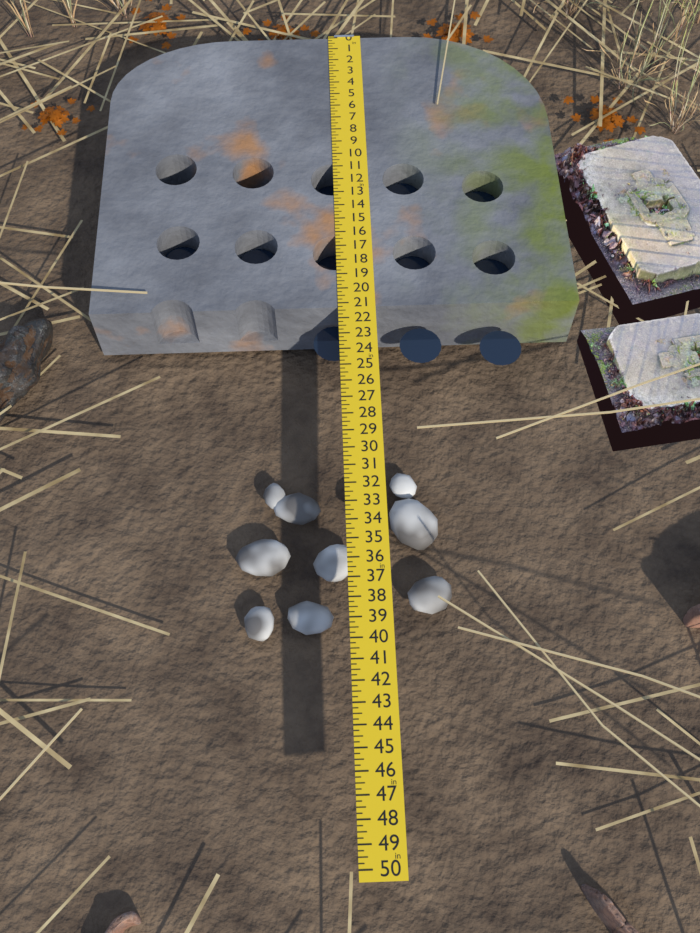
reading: 21.25 in
